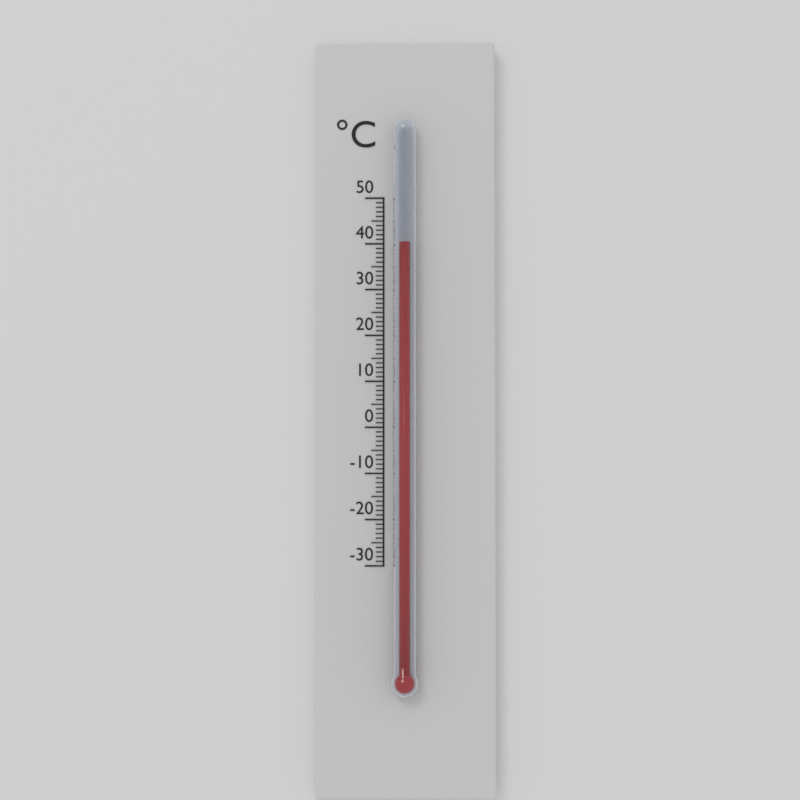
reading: 40 °C
